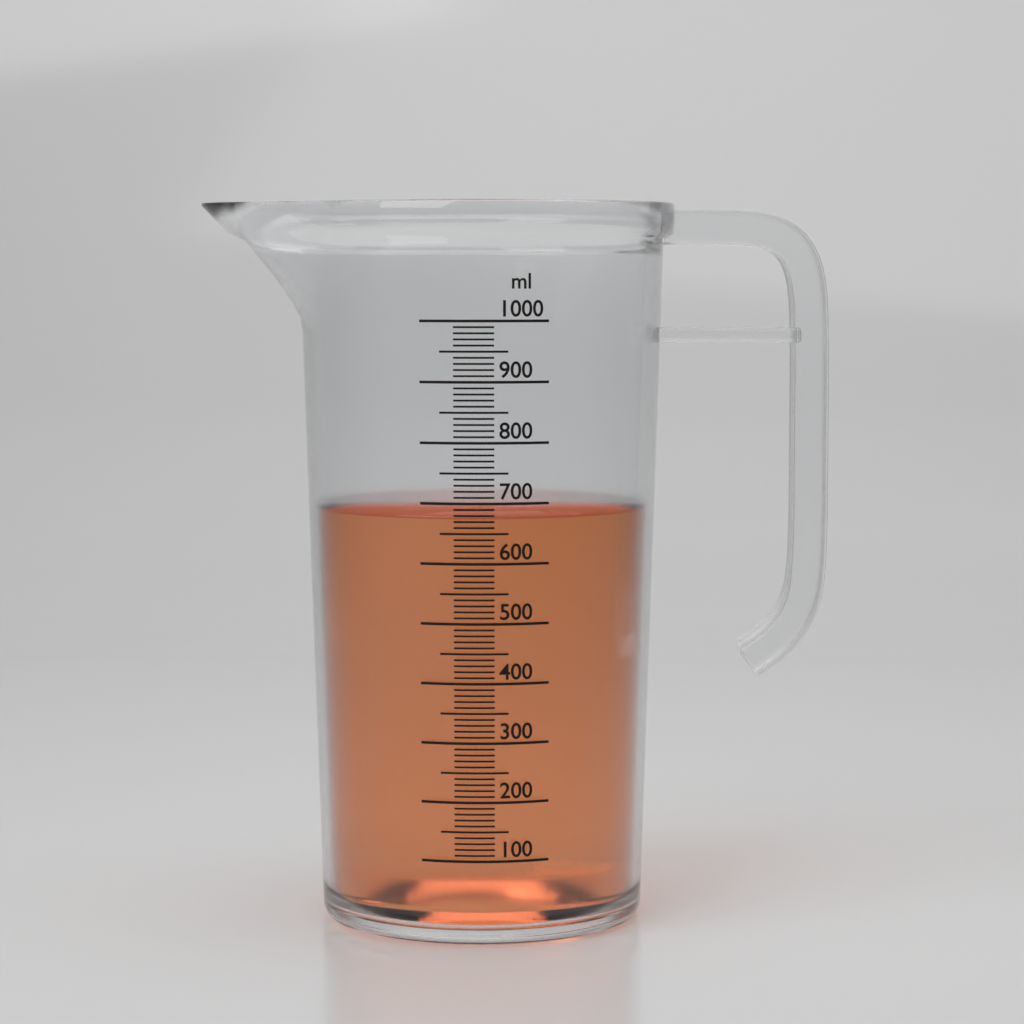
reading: 680 ml
